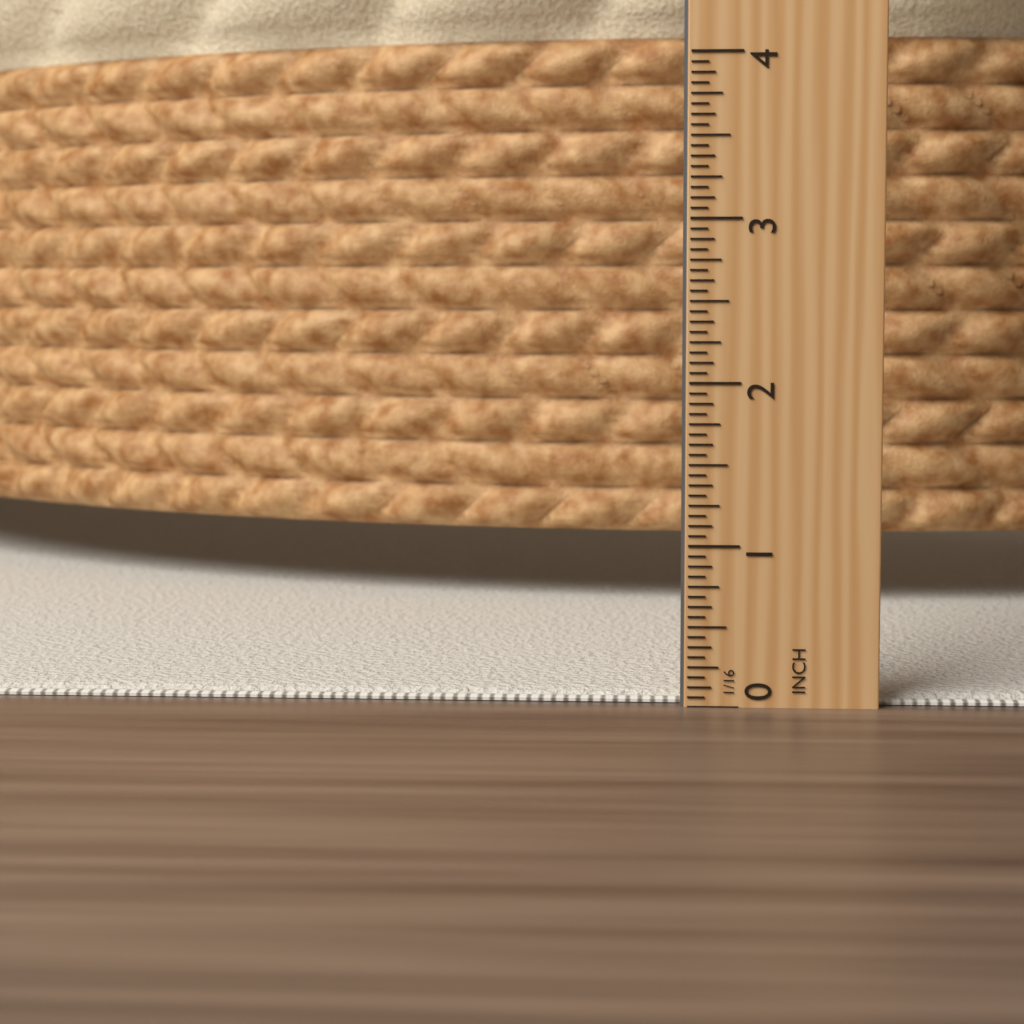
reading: 0.0625 in
